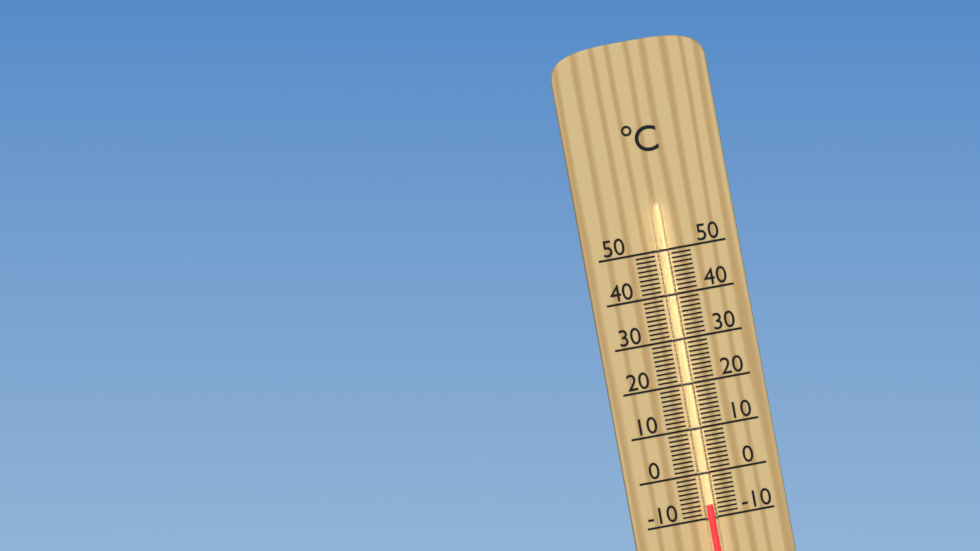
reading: -7 °C
